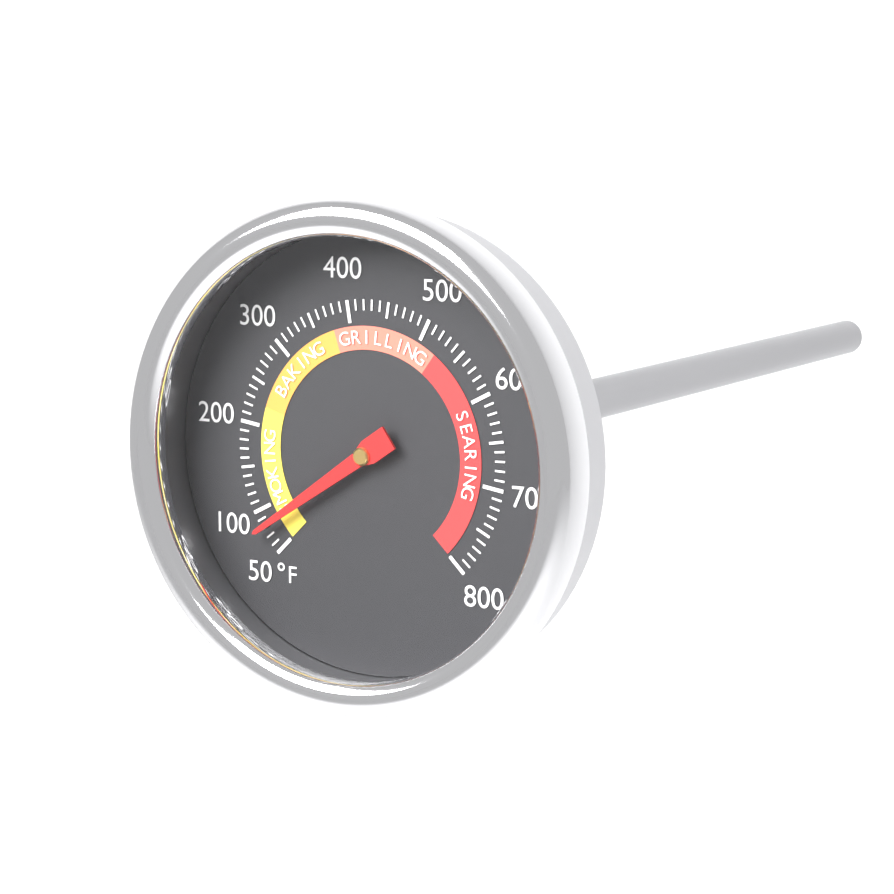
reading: 80 °F
